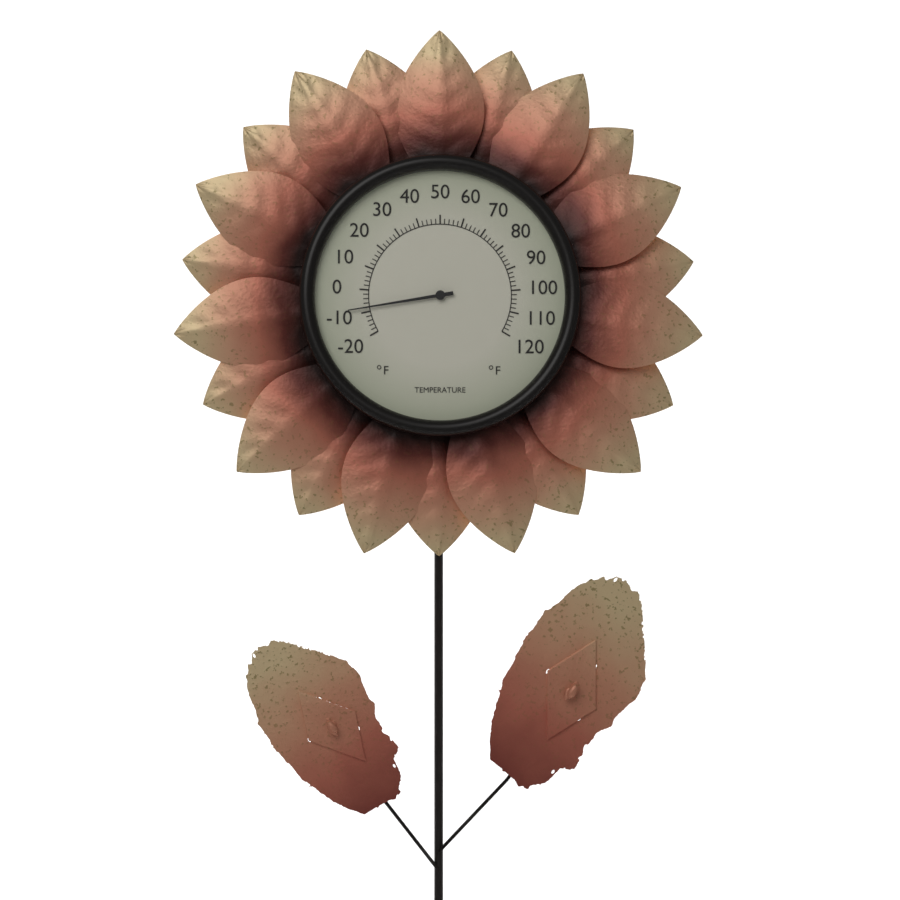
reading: -8 °F
